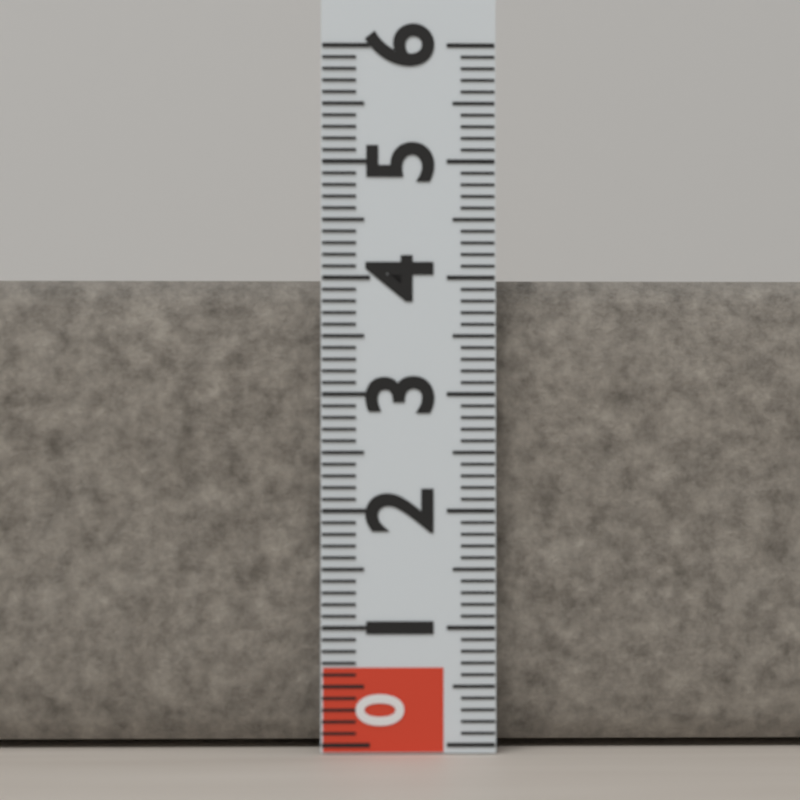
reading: 4.0 (no unit)
